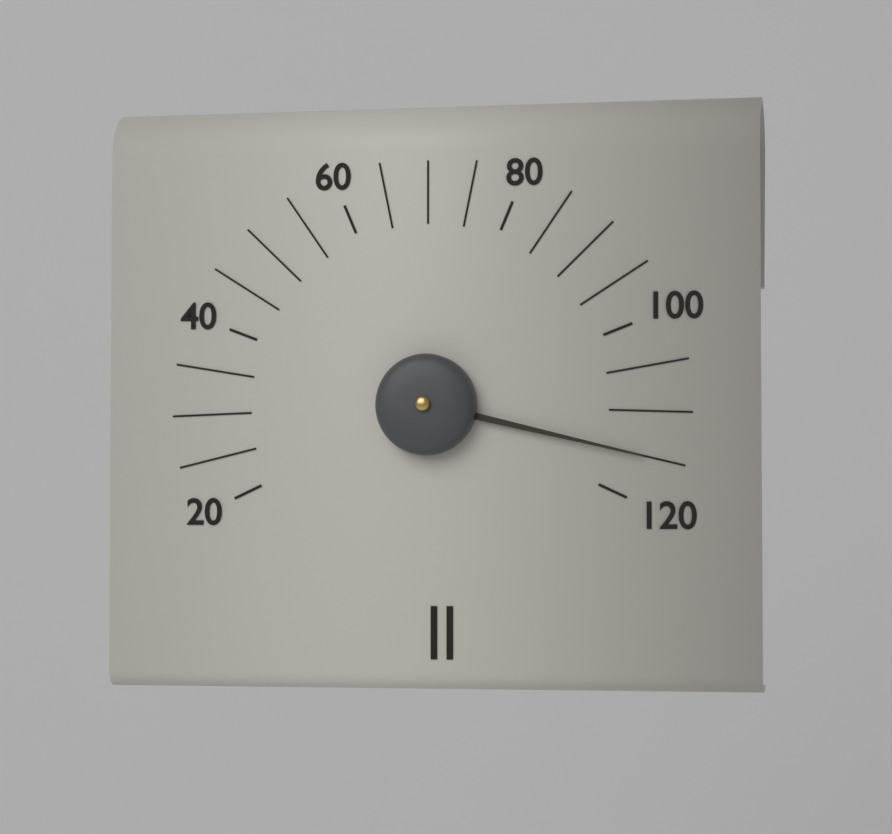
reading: 115 (no unit)
